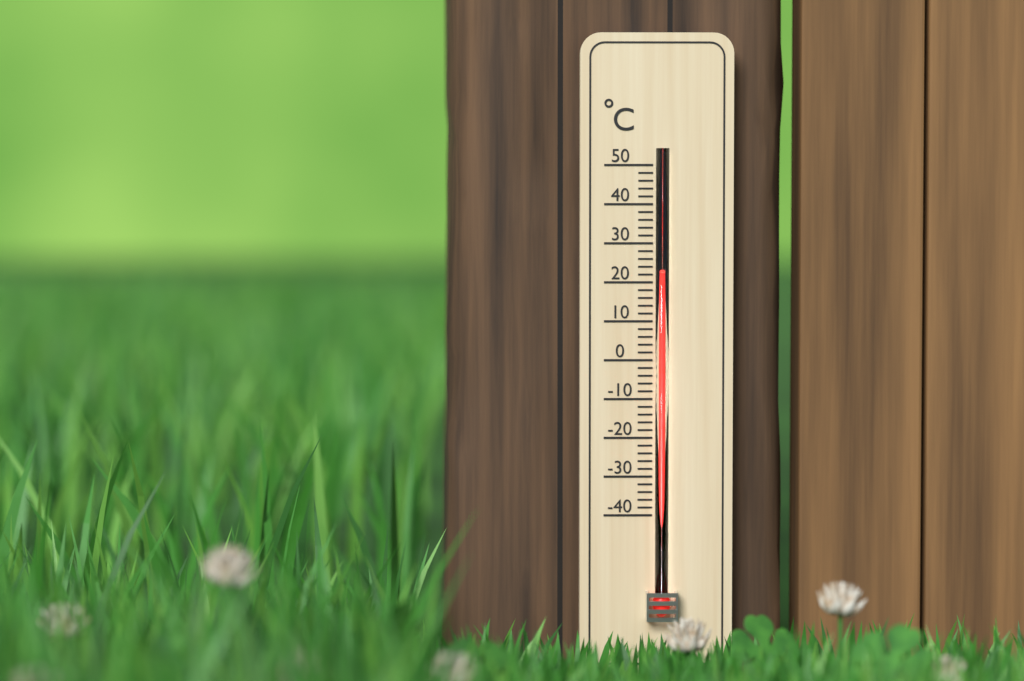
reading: 22 °C
